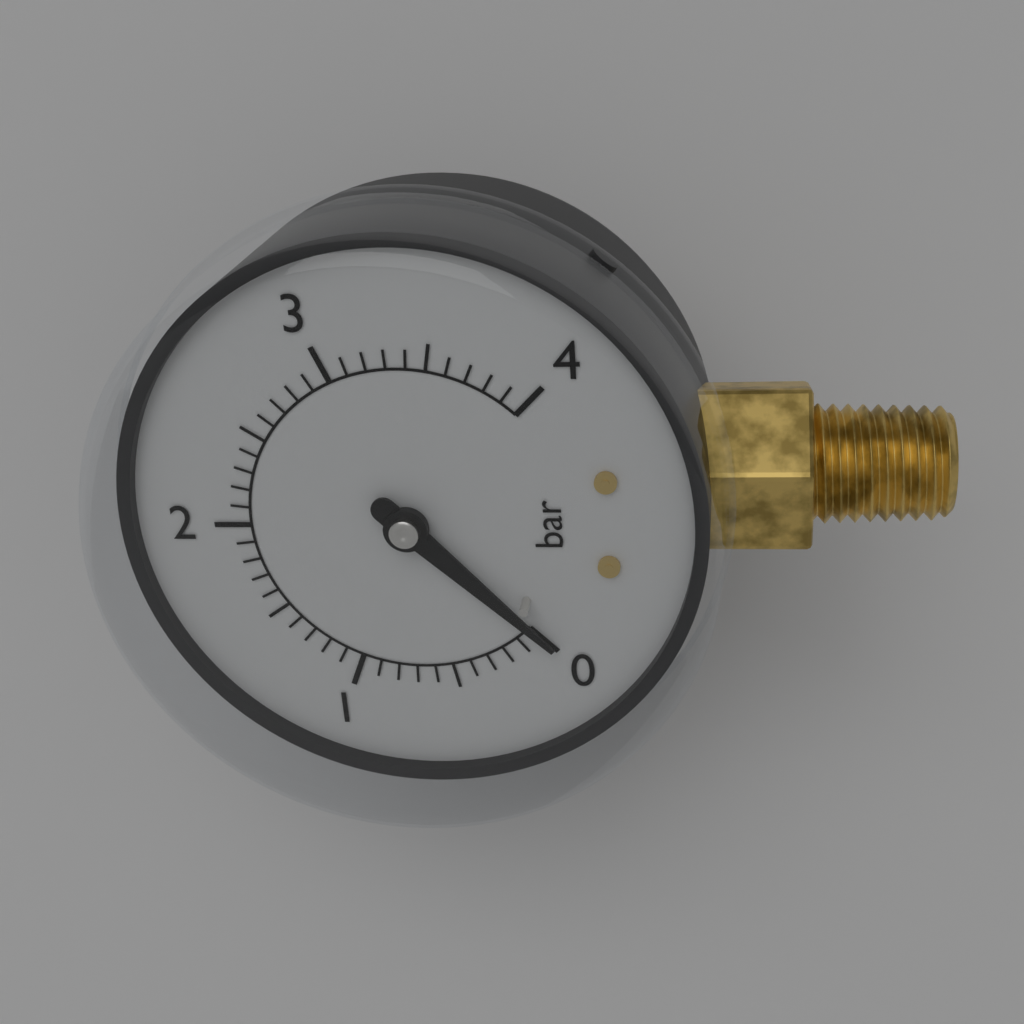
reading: 0.0 bar
